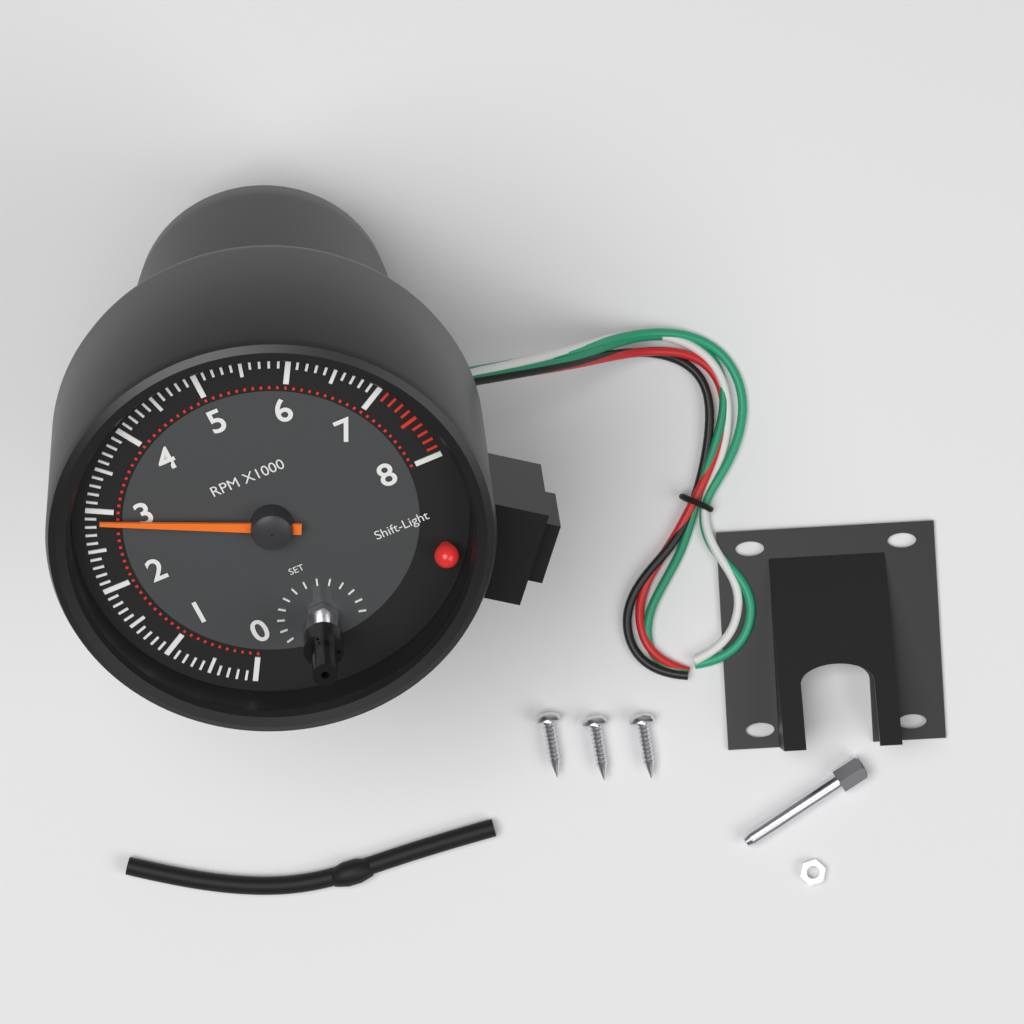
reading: 2900 RPM
